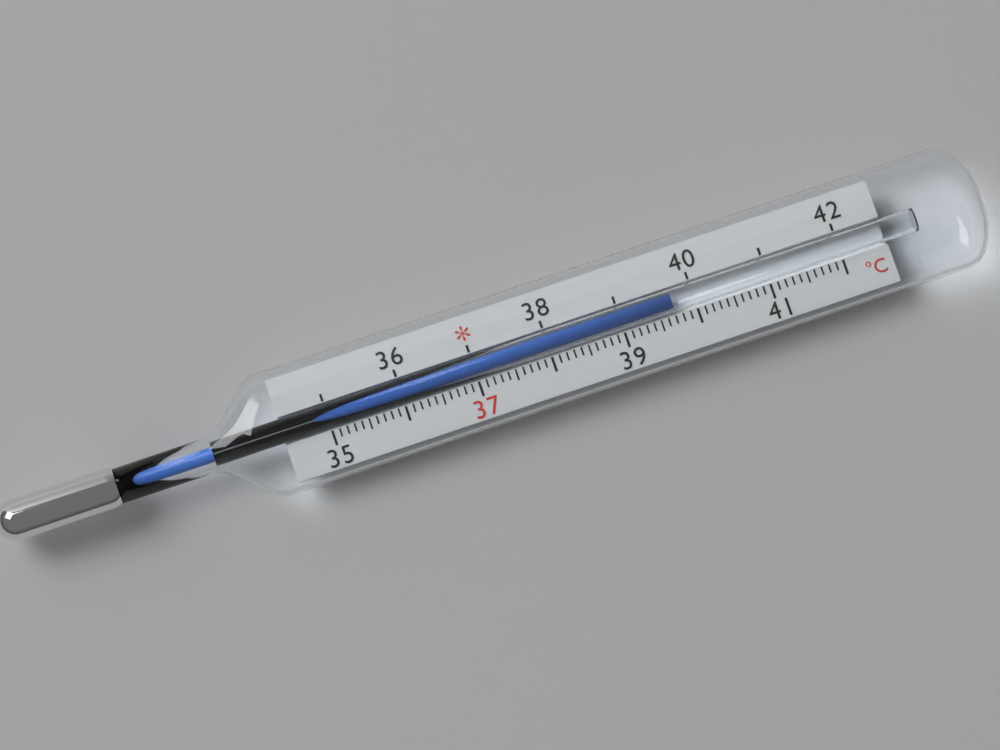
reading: 39.7 °C
